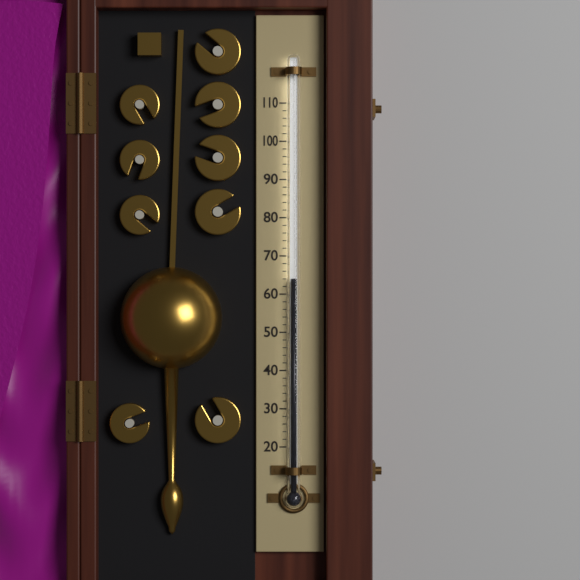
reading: 64 (no unit)
